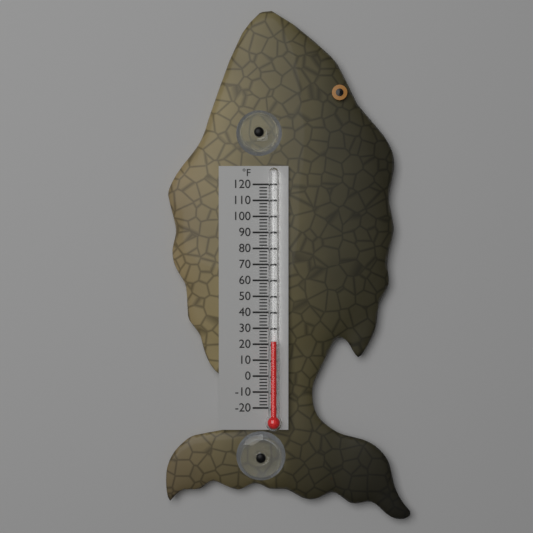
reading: 22 °F
